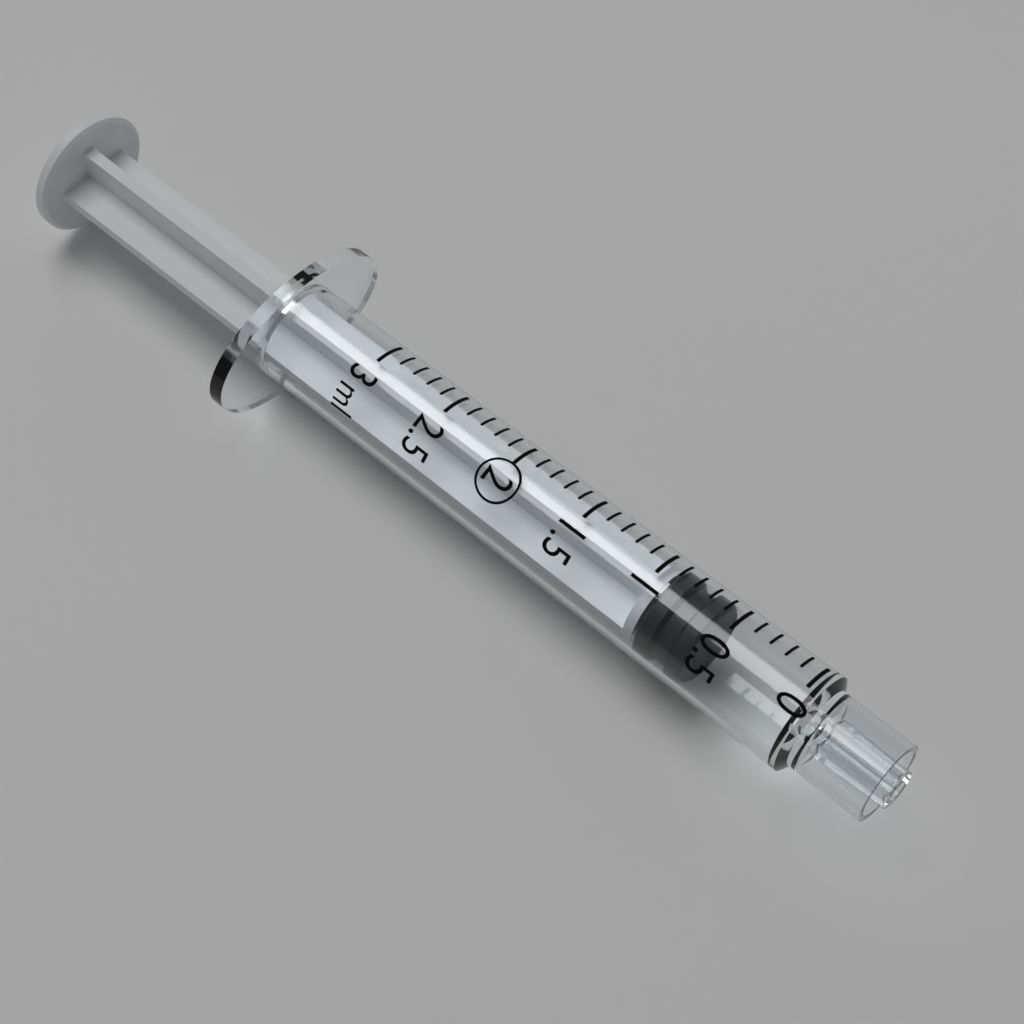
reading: 0.6 ml
